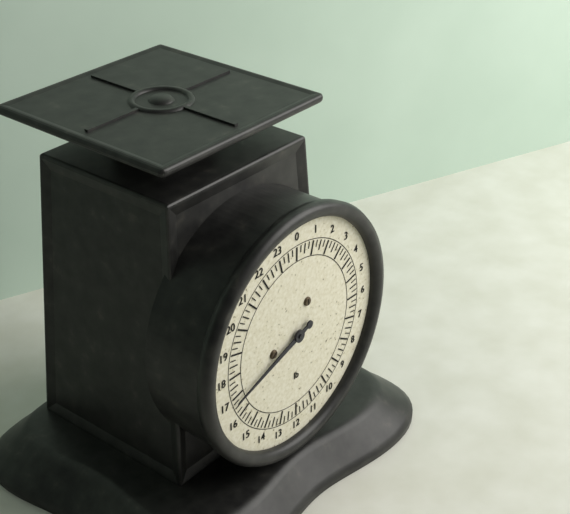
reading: 16.75 lb
